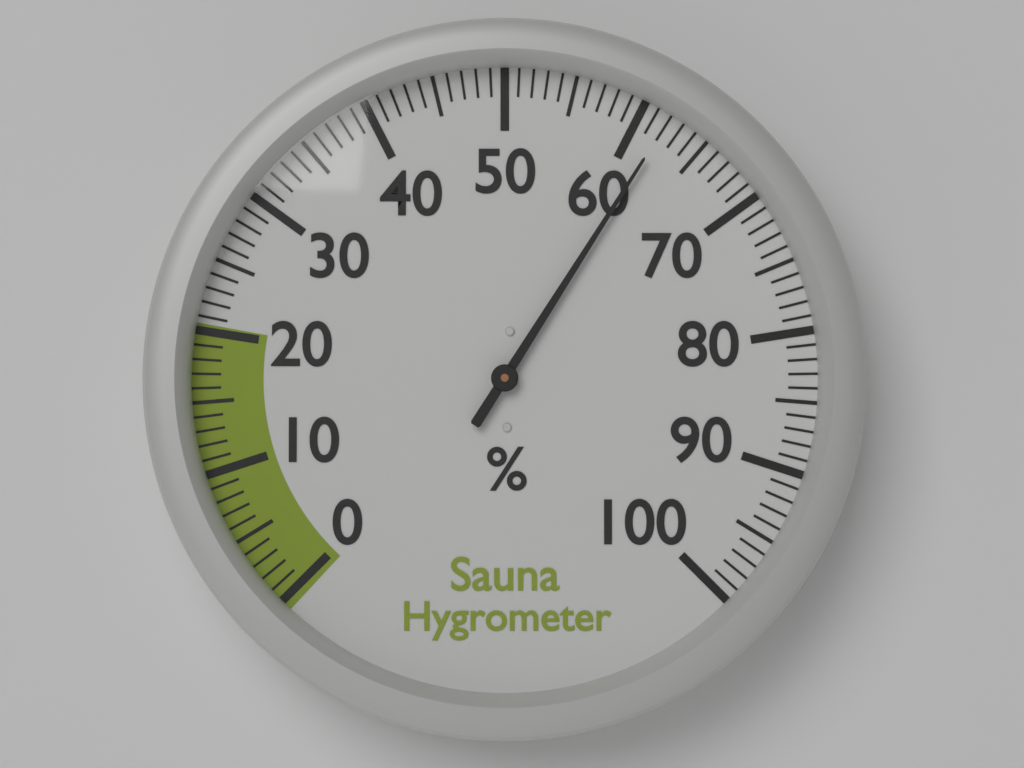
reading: 62 %
